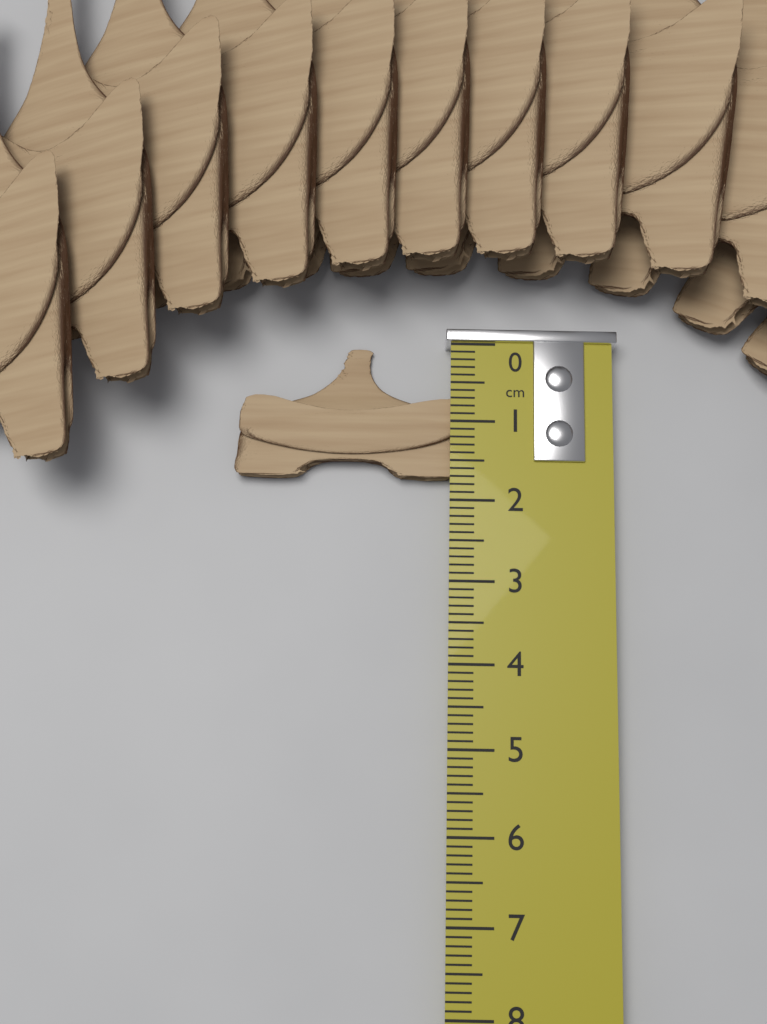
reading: 1.7 cm
